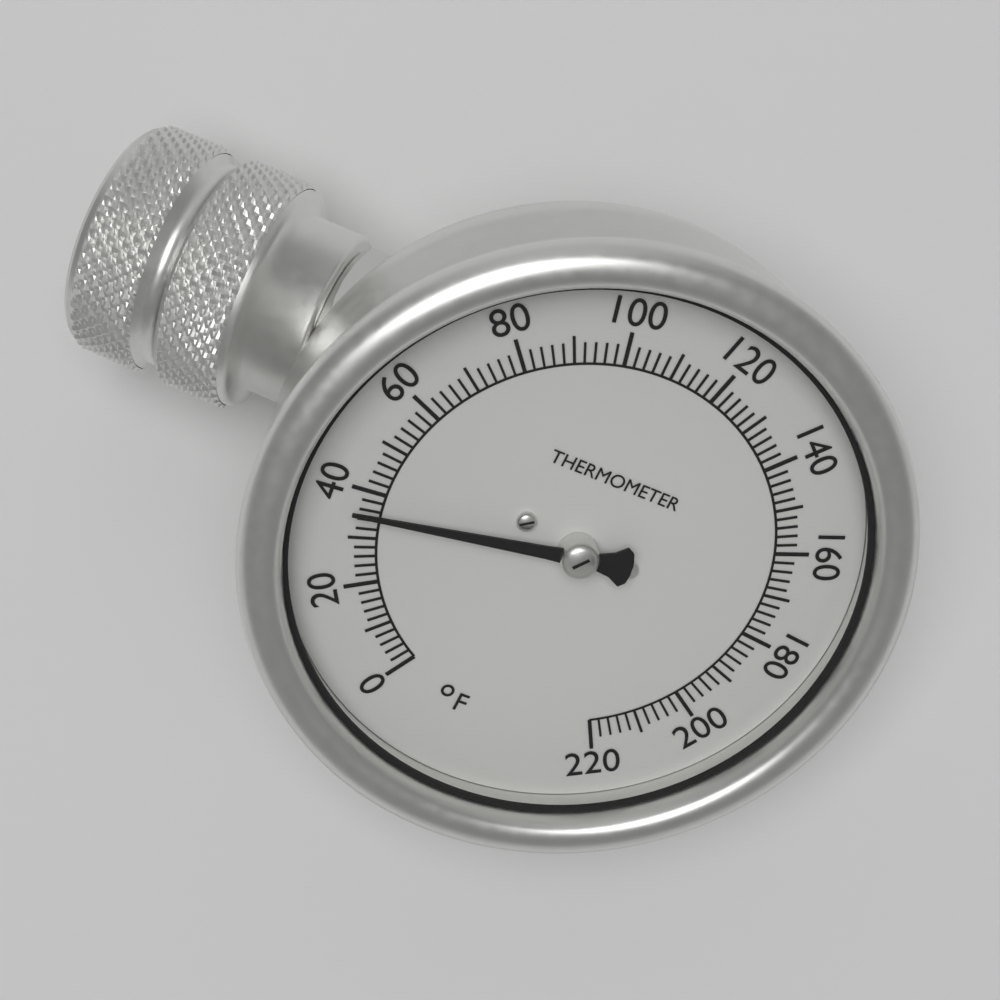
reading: 36 °F
